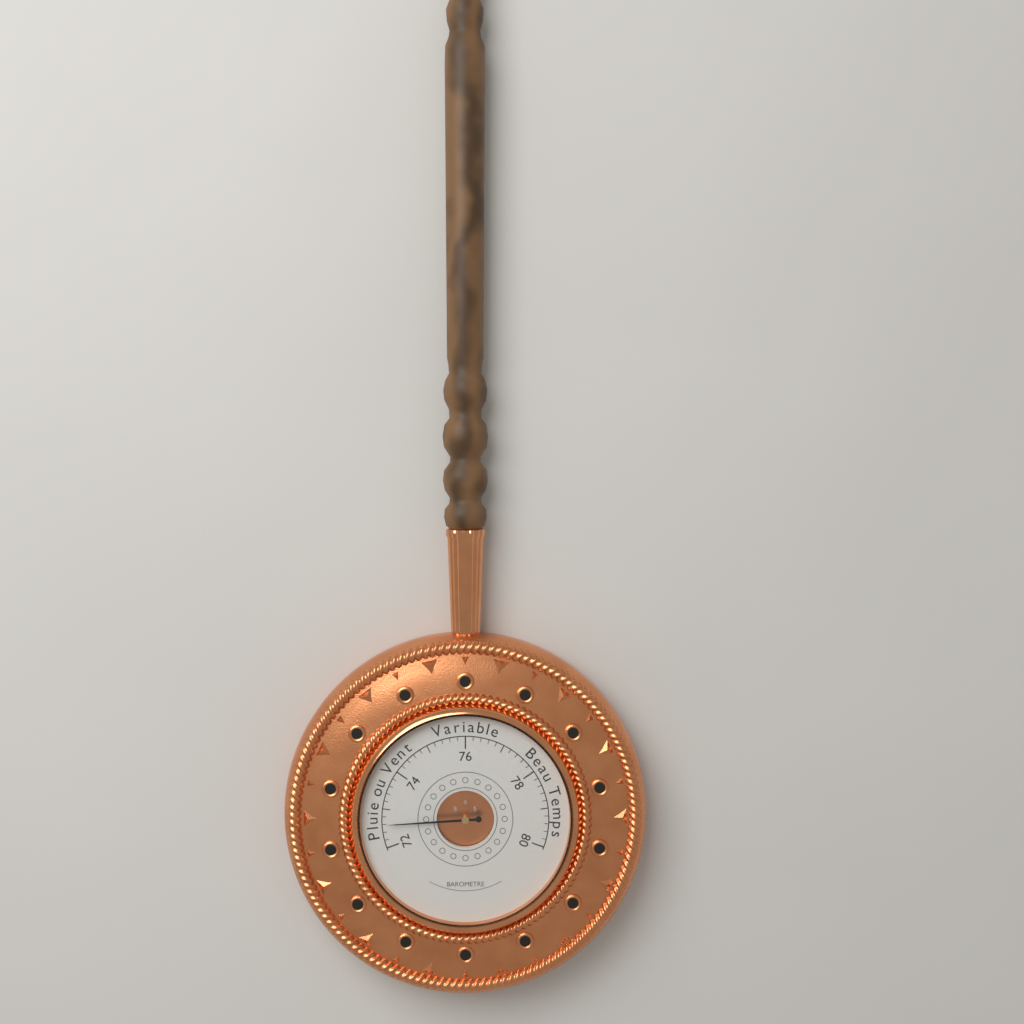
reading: 72.6 (no unit)
